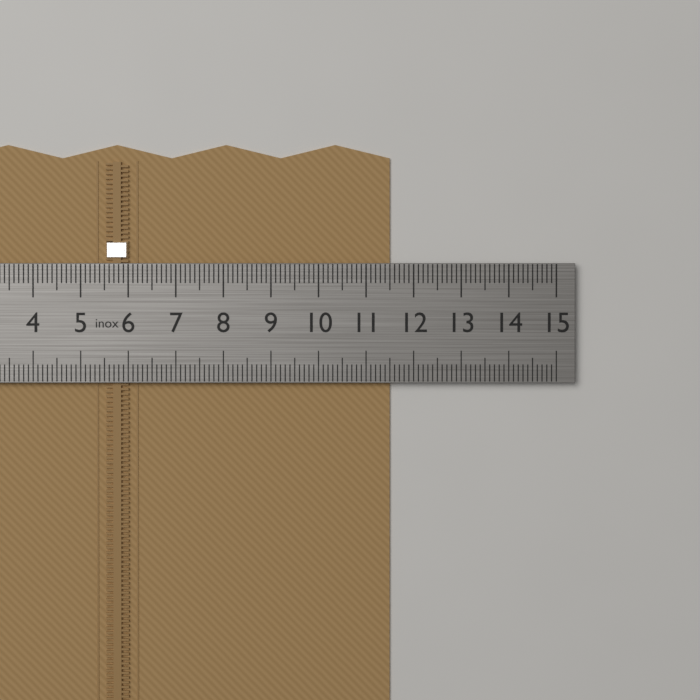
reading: 11.5 cm
